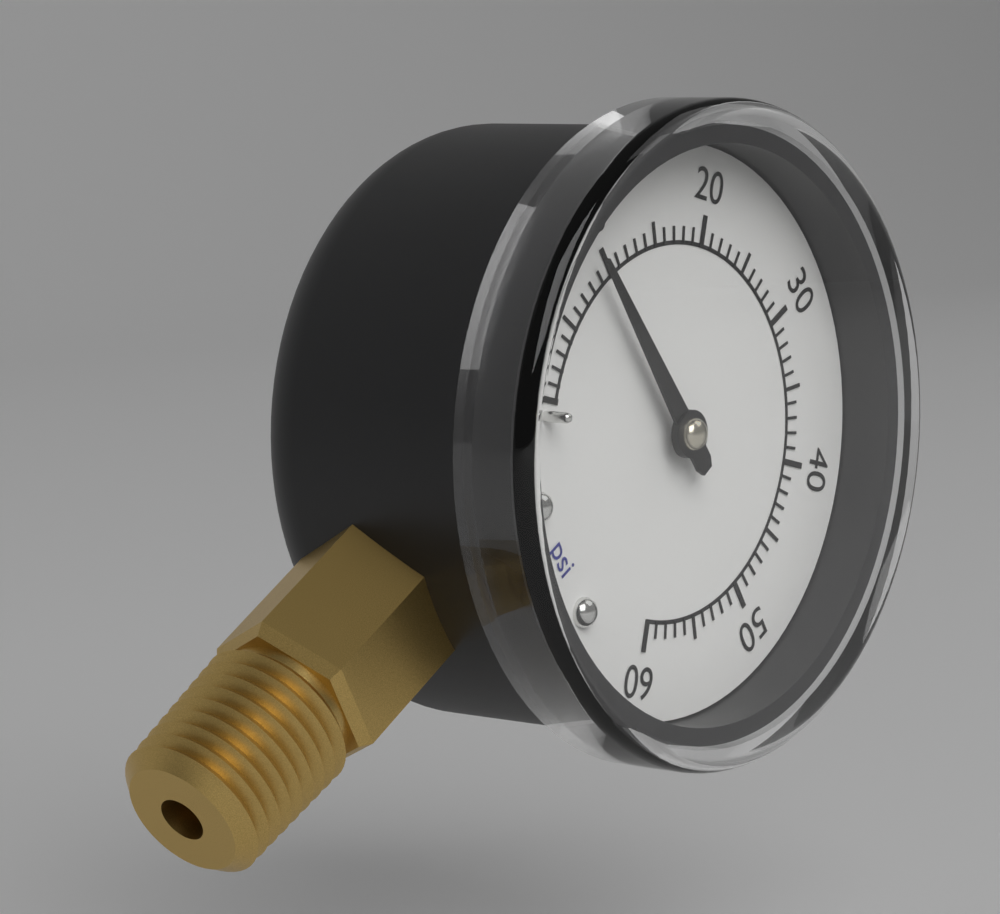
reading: 9 psi
